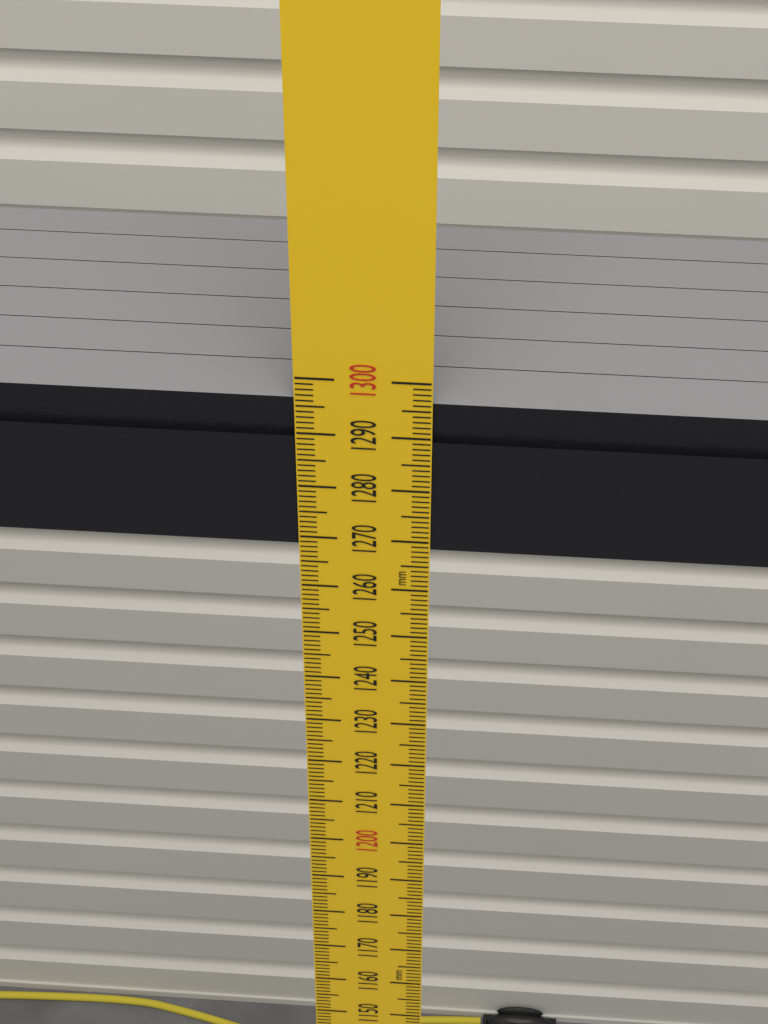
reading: 1296 mm
